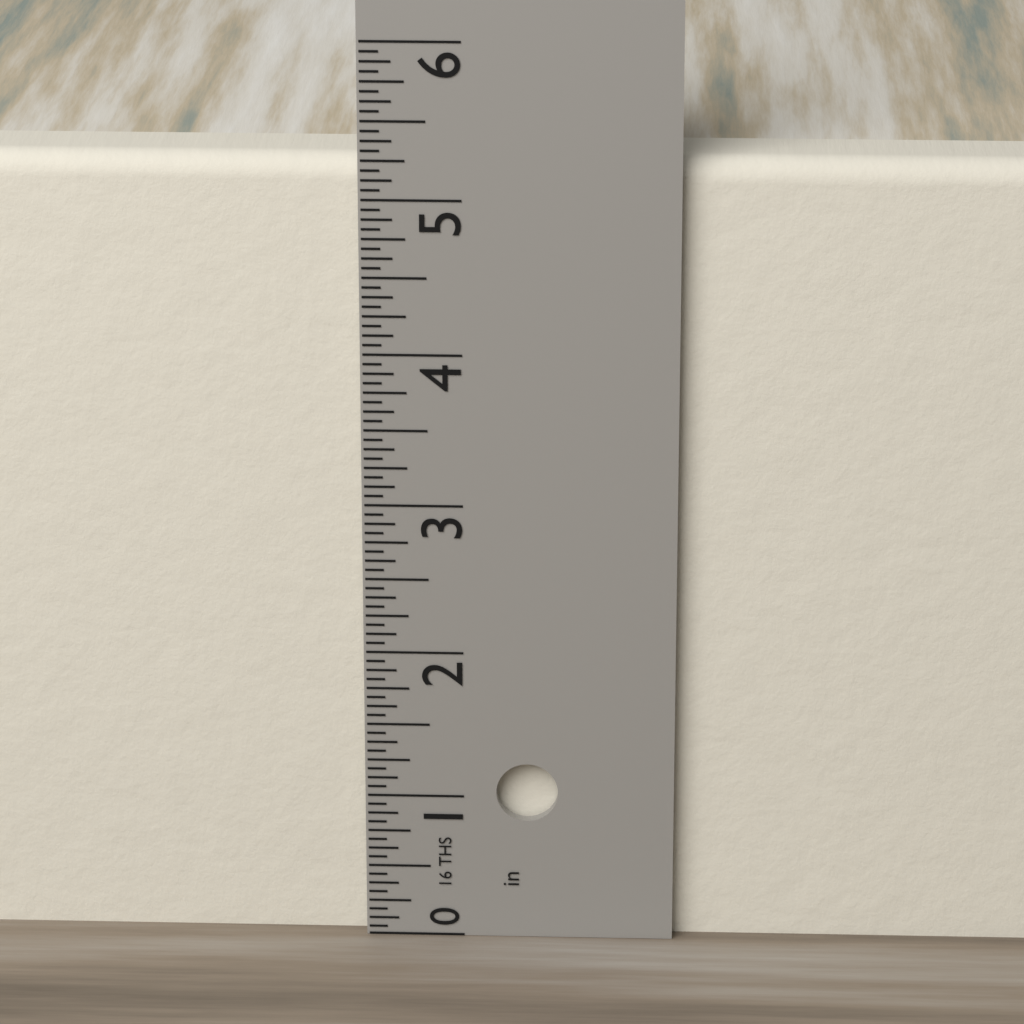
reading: 5.2500 in
